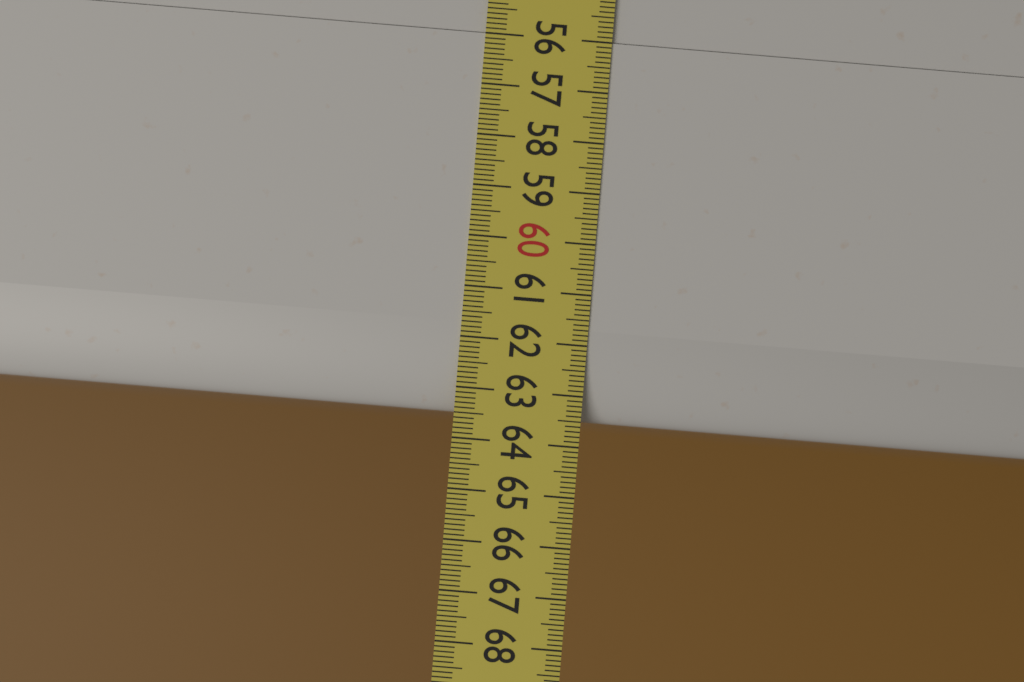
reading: 63.5 (no unit)
